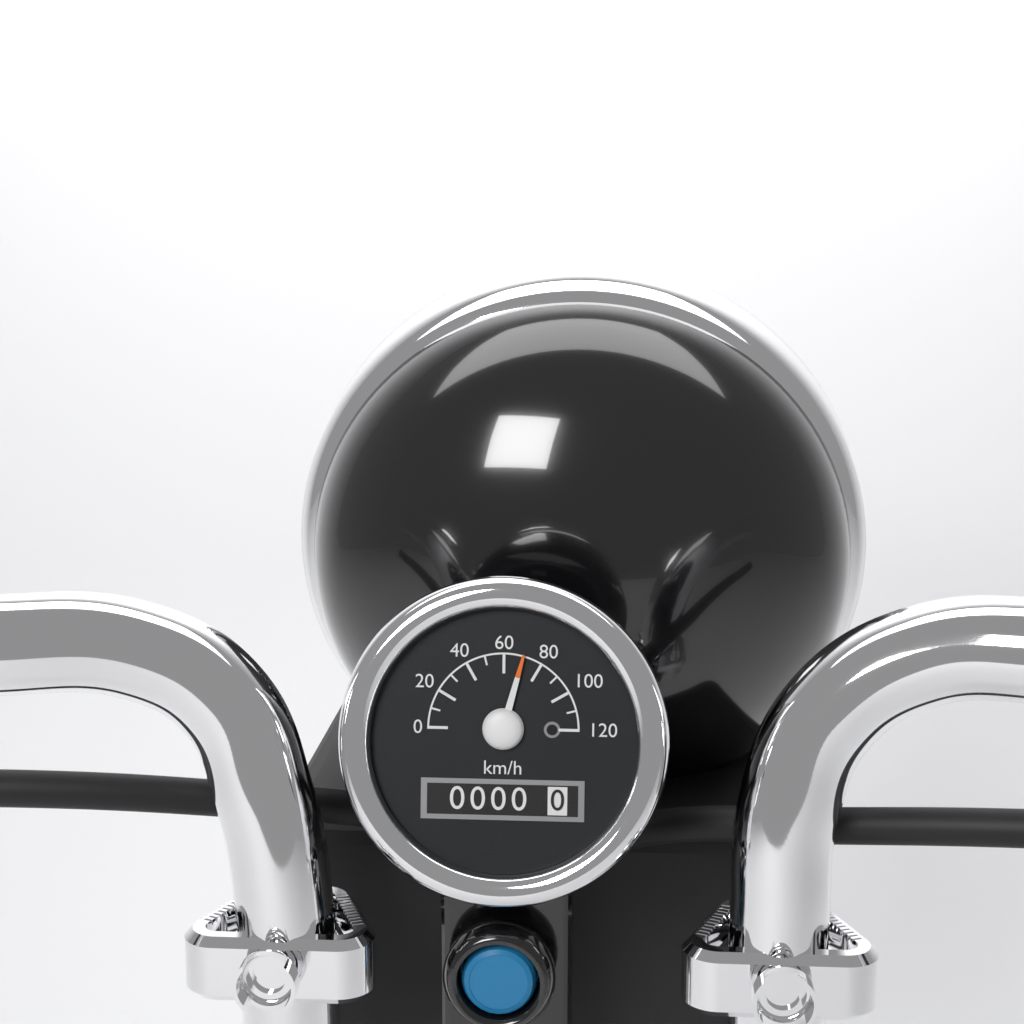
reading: 70 km/h
